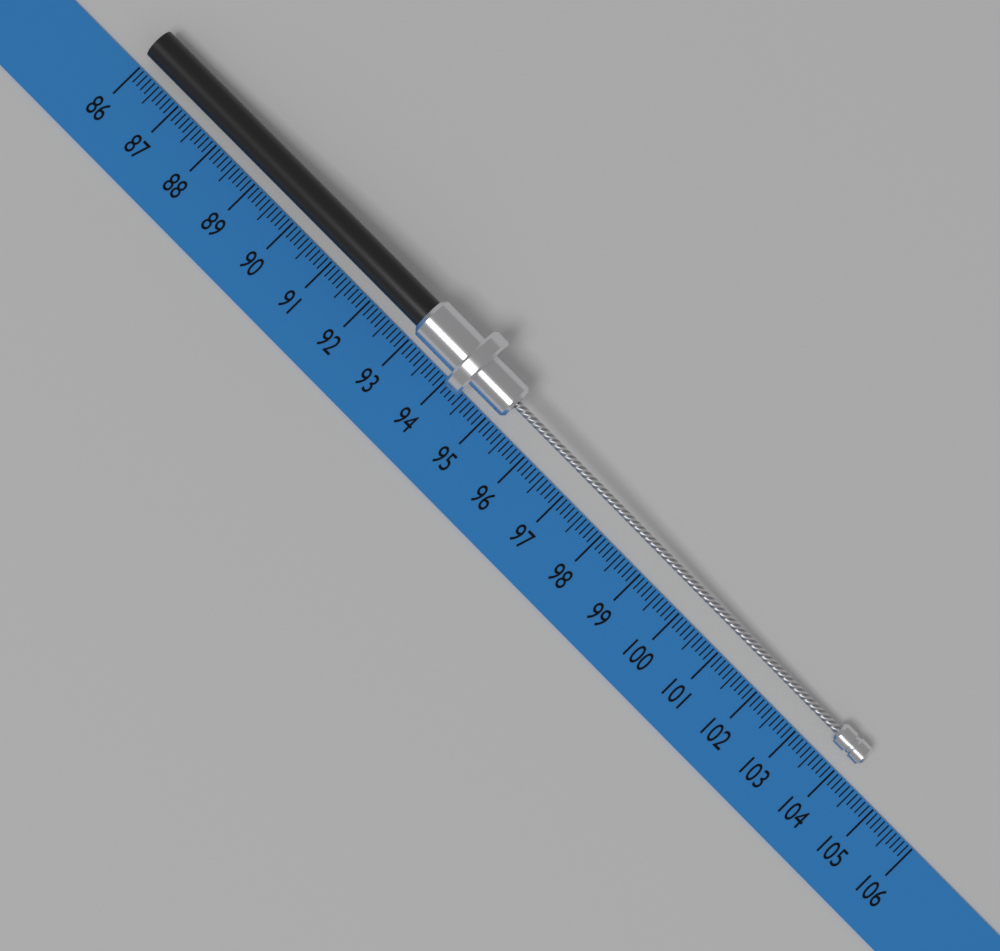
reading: 104.2 (no unit)
